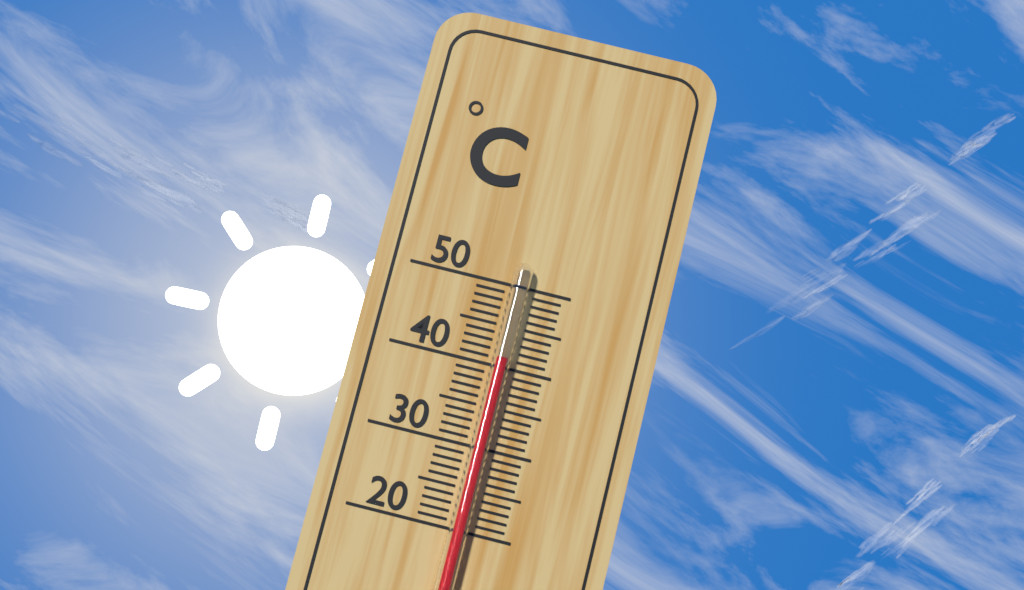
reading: 41 °C
